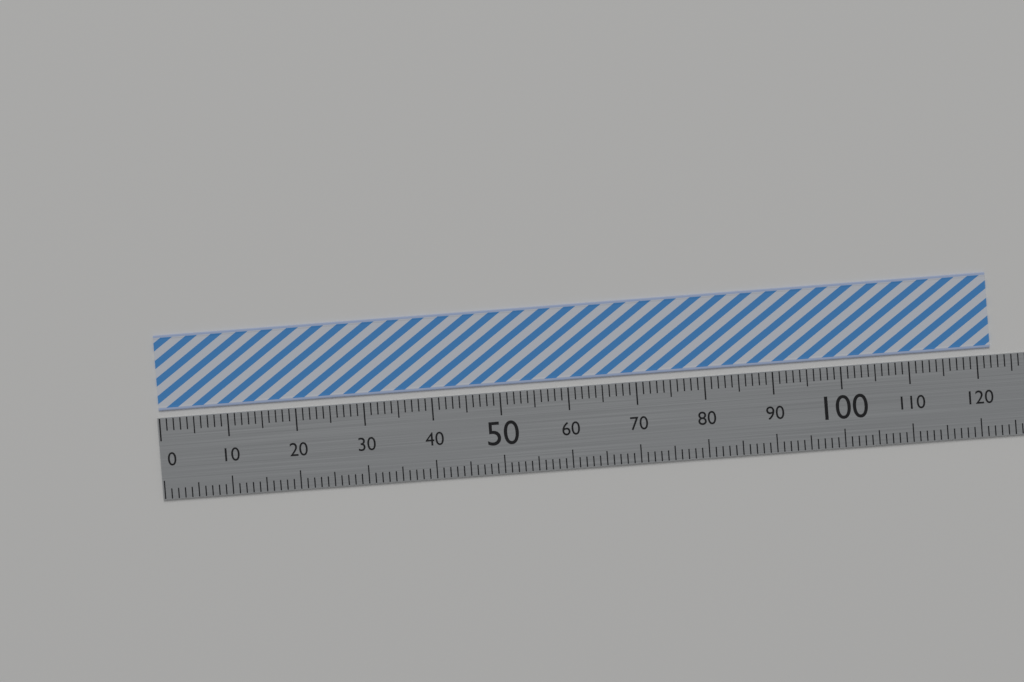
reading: 122 (no unit)
